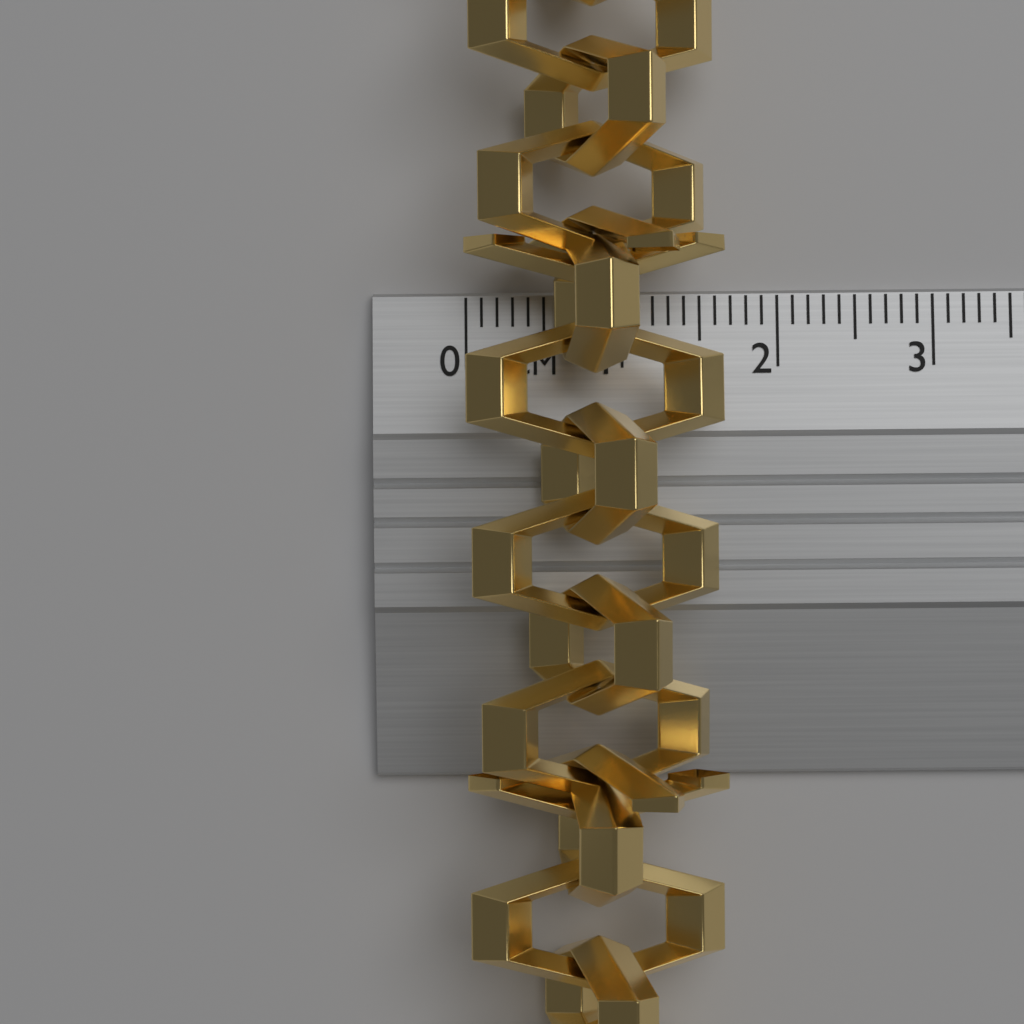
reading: 1.6 cm
